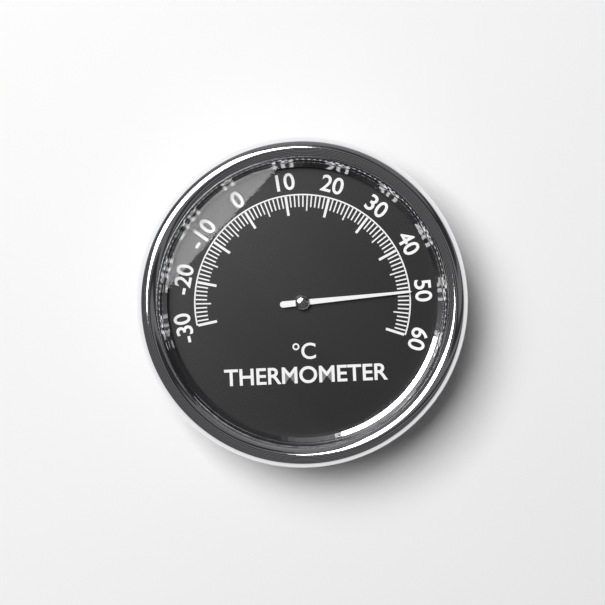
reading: 50 °C
